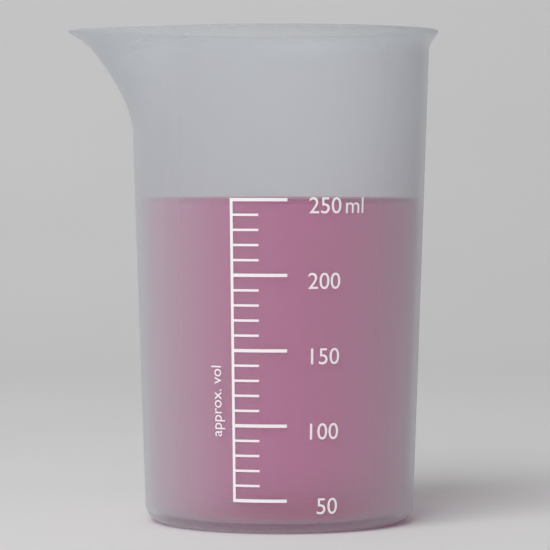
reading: 250 ml
